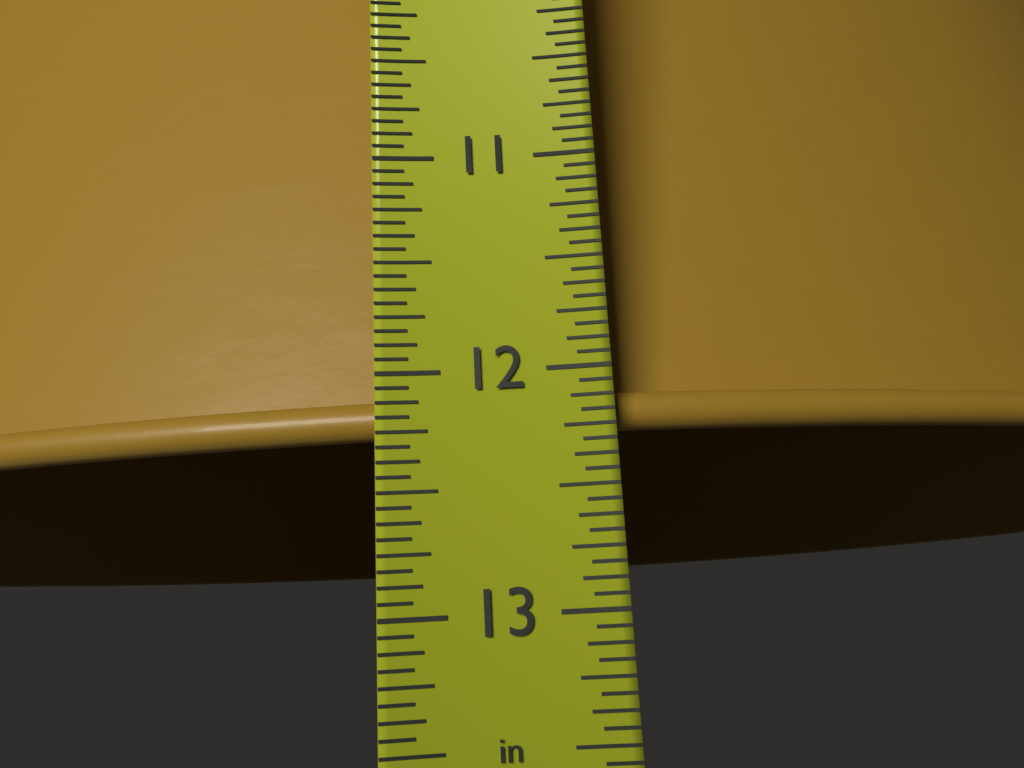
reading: 12.2500 in
